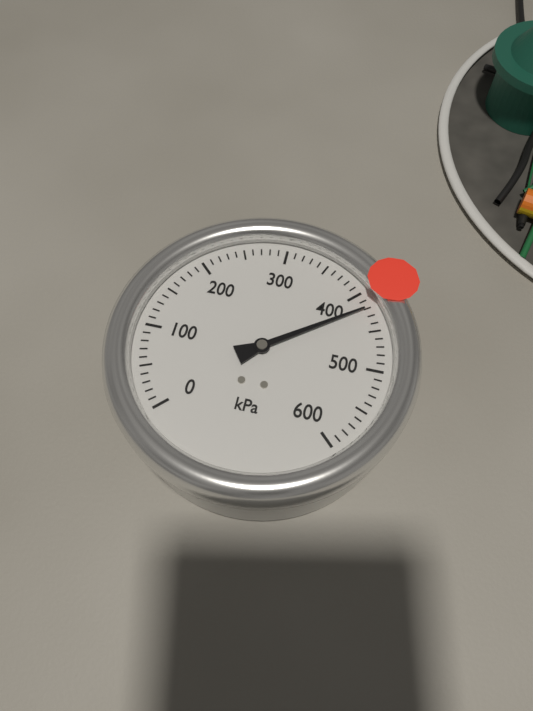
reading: 420 kPa
